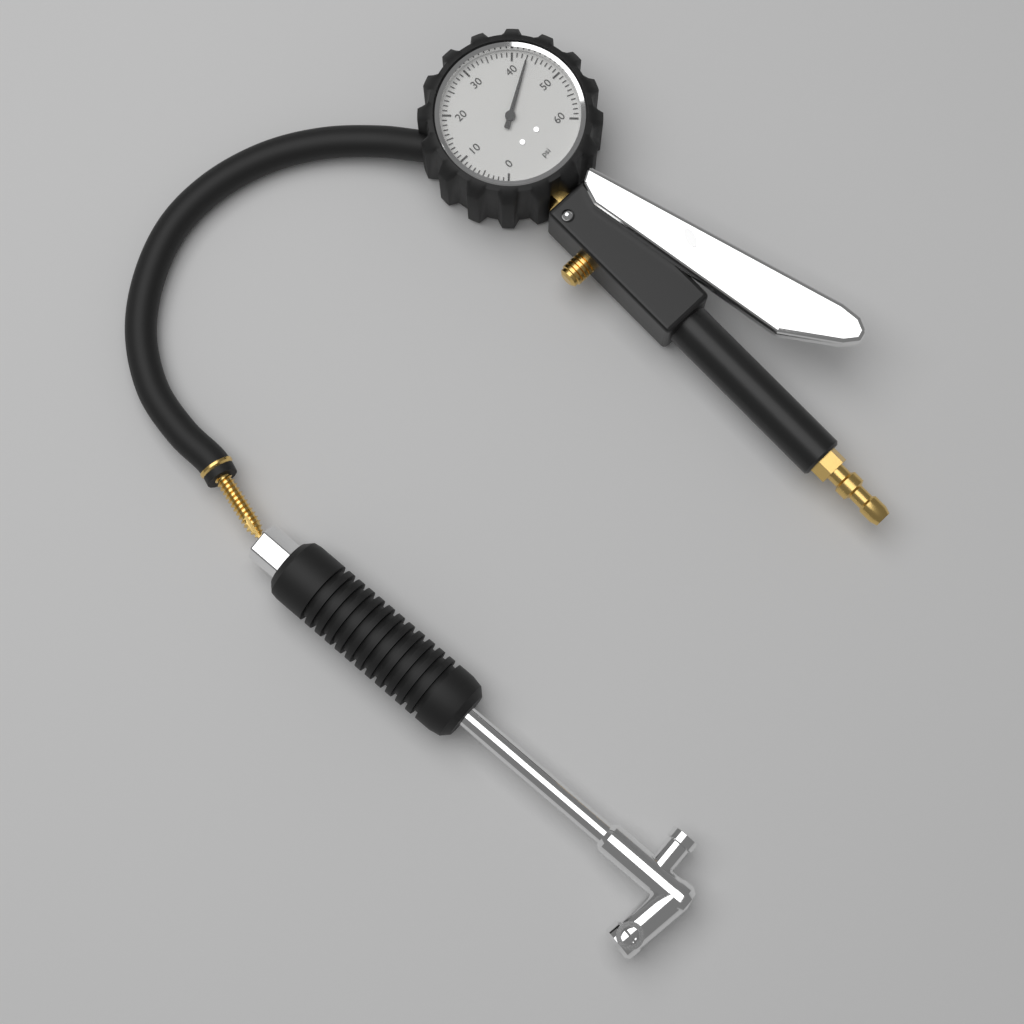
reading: 43 psi
